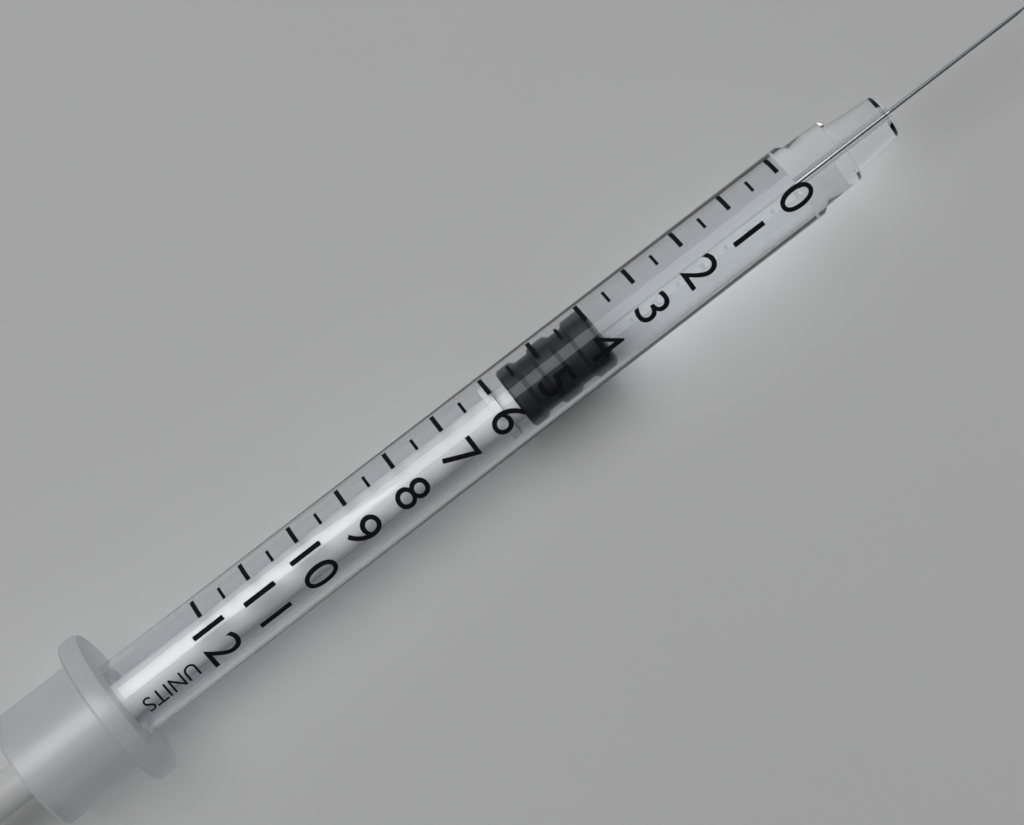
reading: 4.0 units
